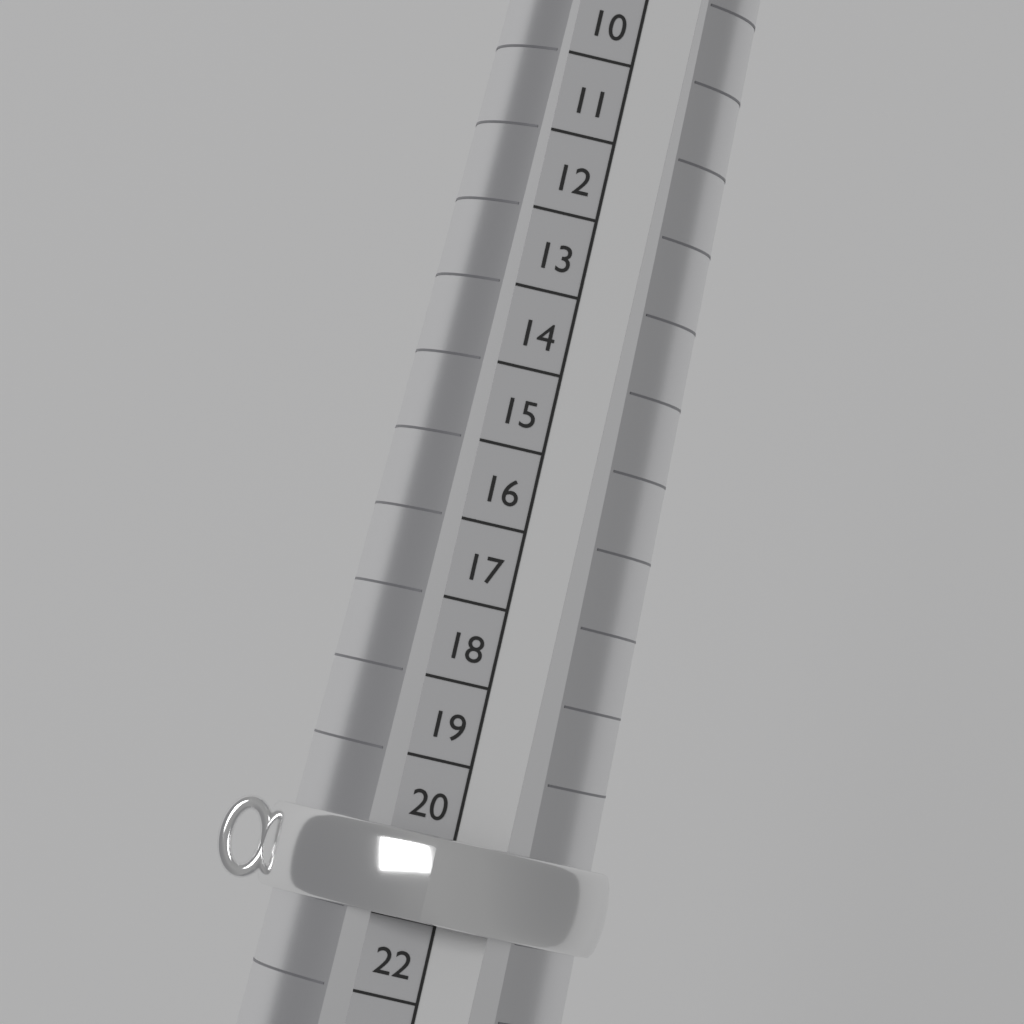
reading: 21 (no unit)
